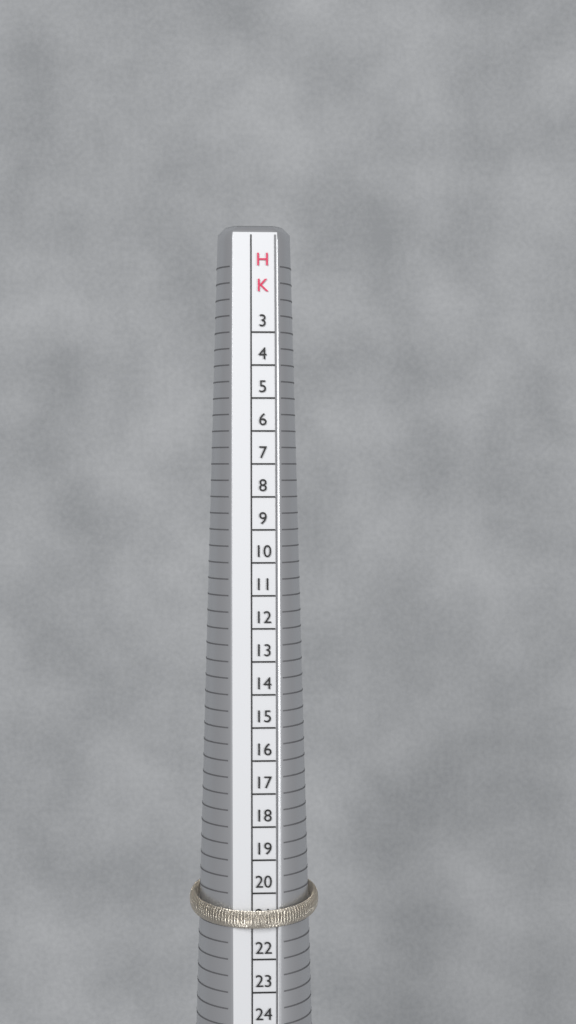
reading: 21 HK
